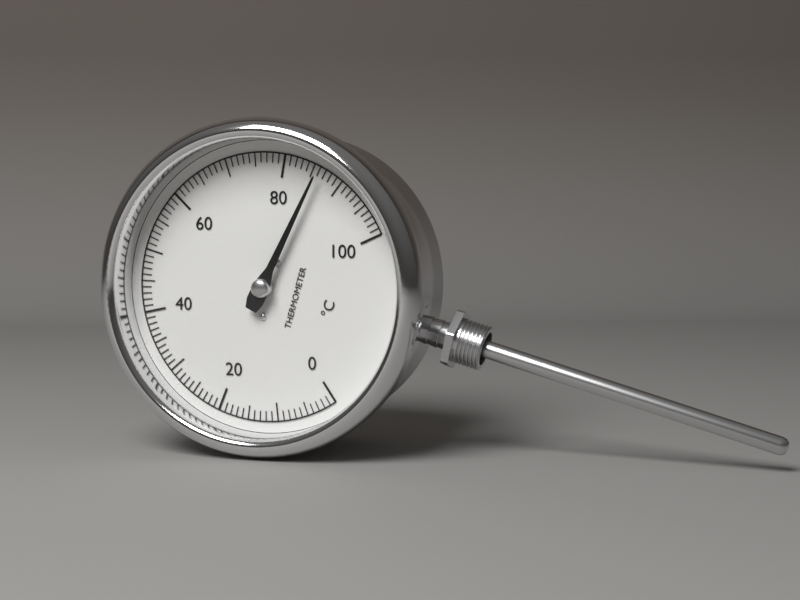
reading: 86 °C
